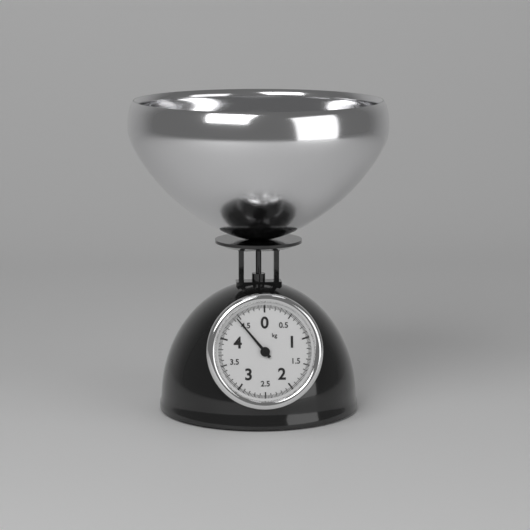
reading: 4.450 kg
